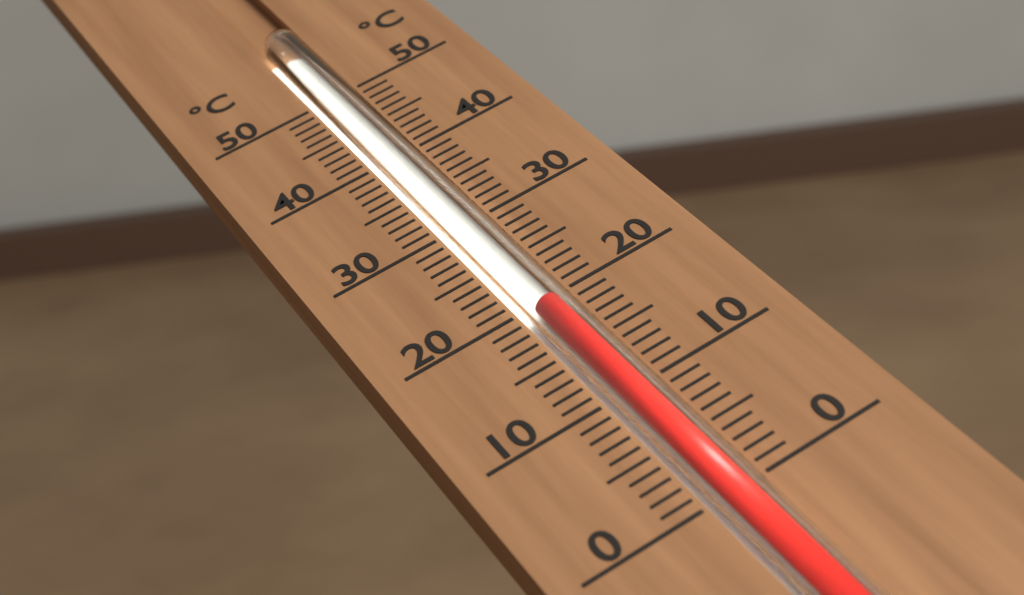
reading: 19 °C
